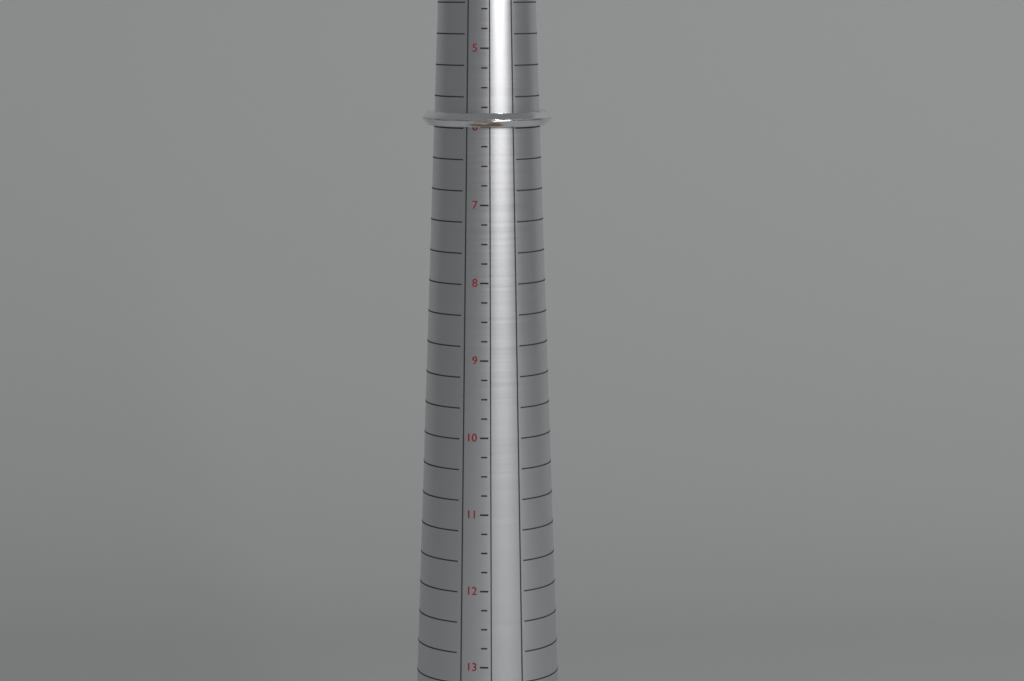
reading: 6.00 (no unit)
